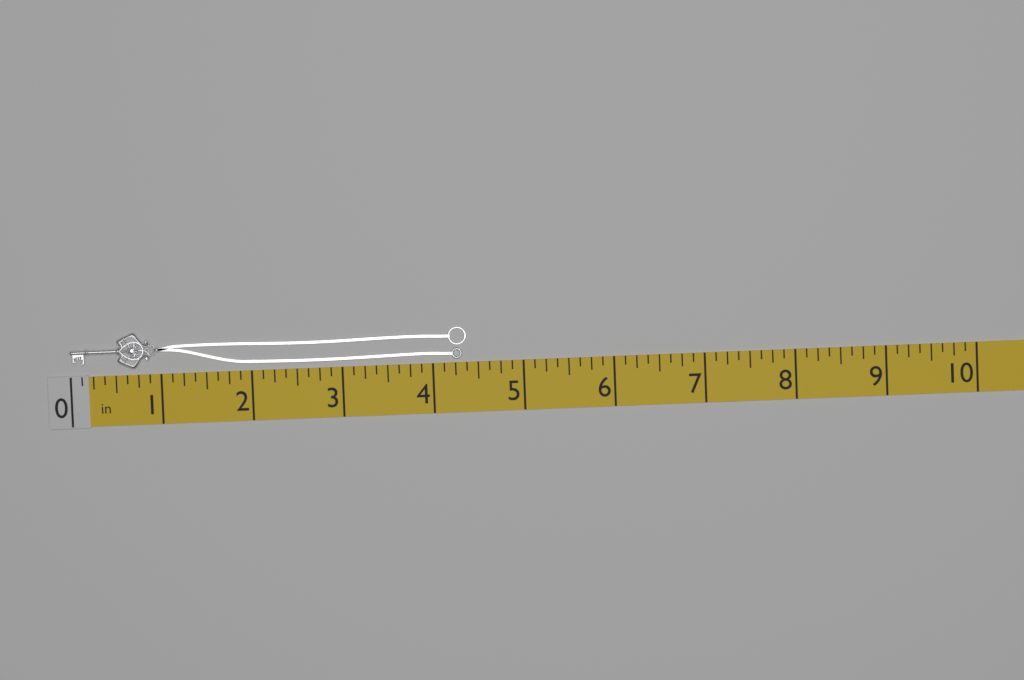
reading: 4.375 in
